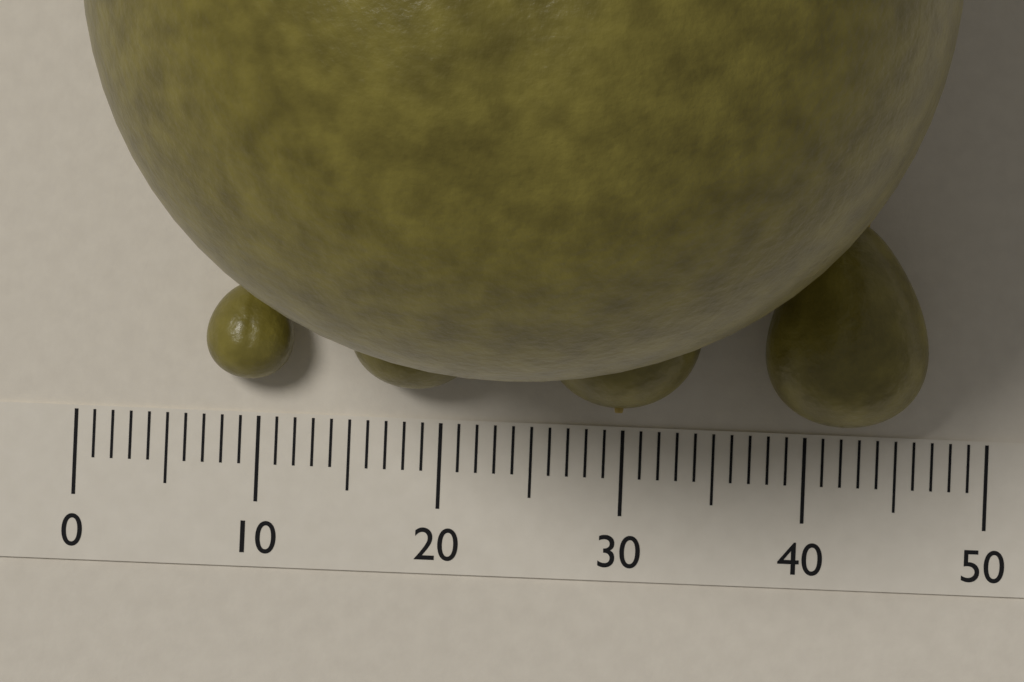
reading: 47 (no unit)
